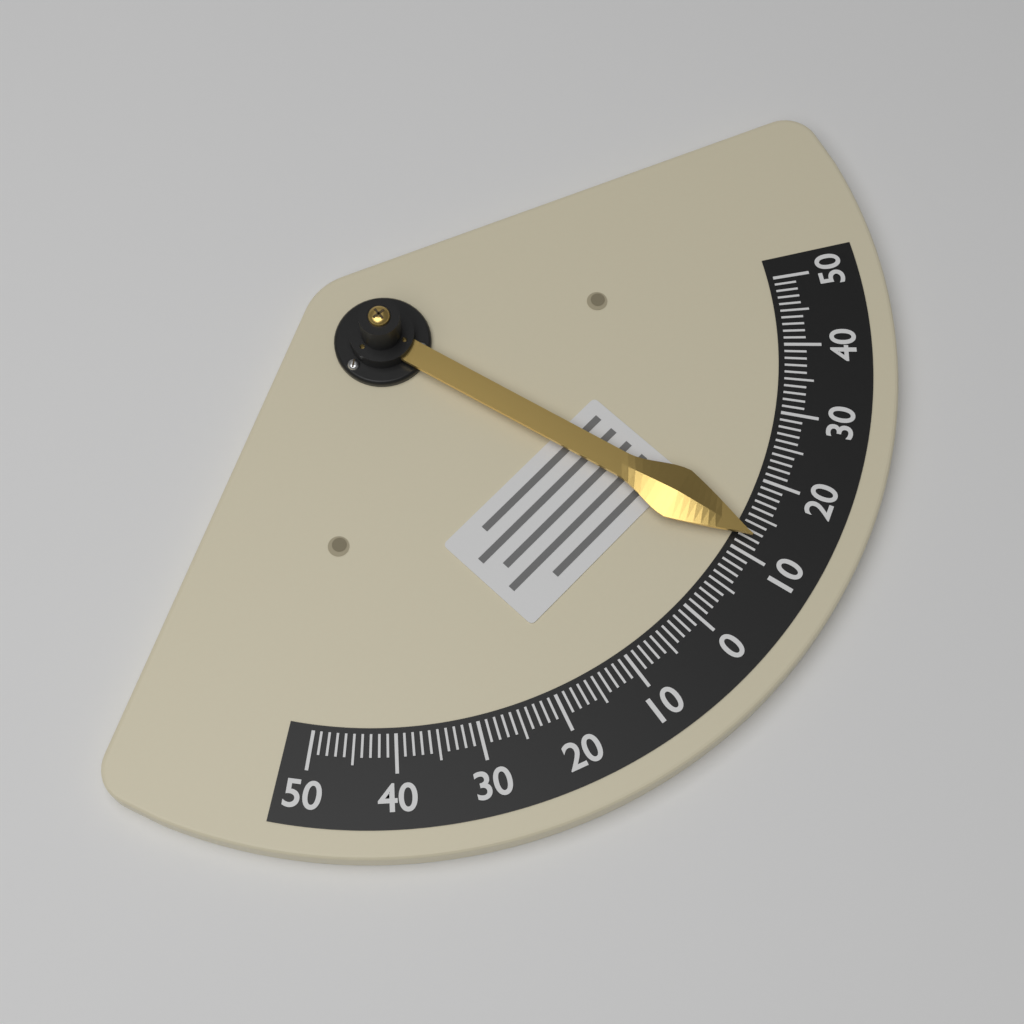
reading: 12 (no unit)
